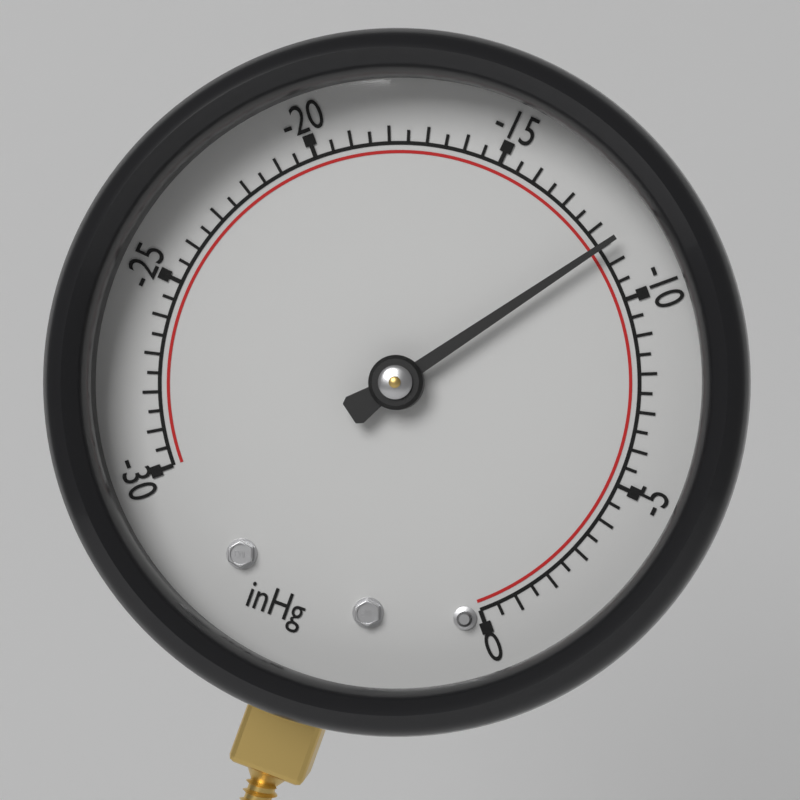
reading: -11.5 inHg
